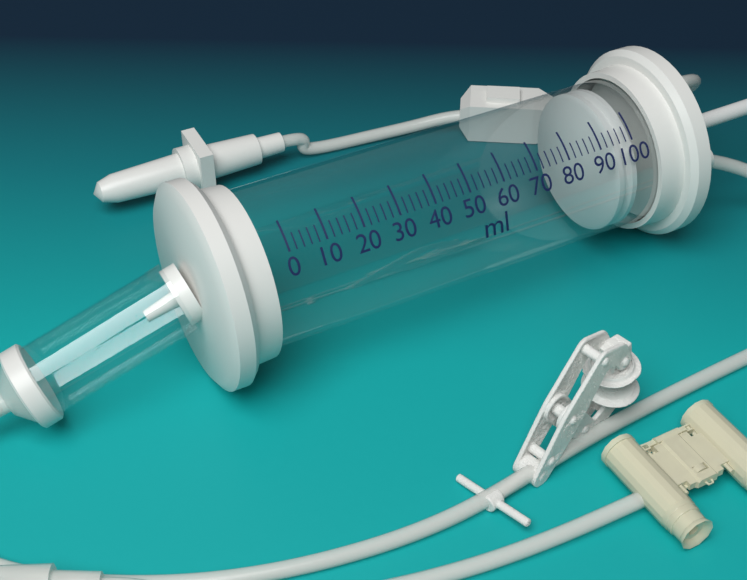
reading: 94 ml
